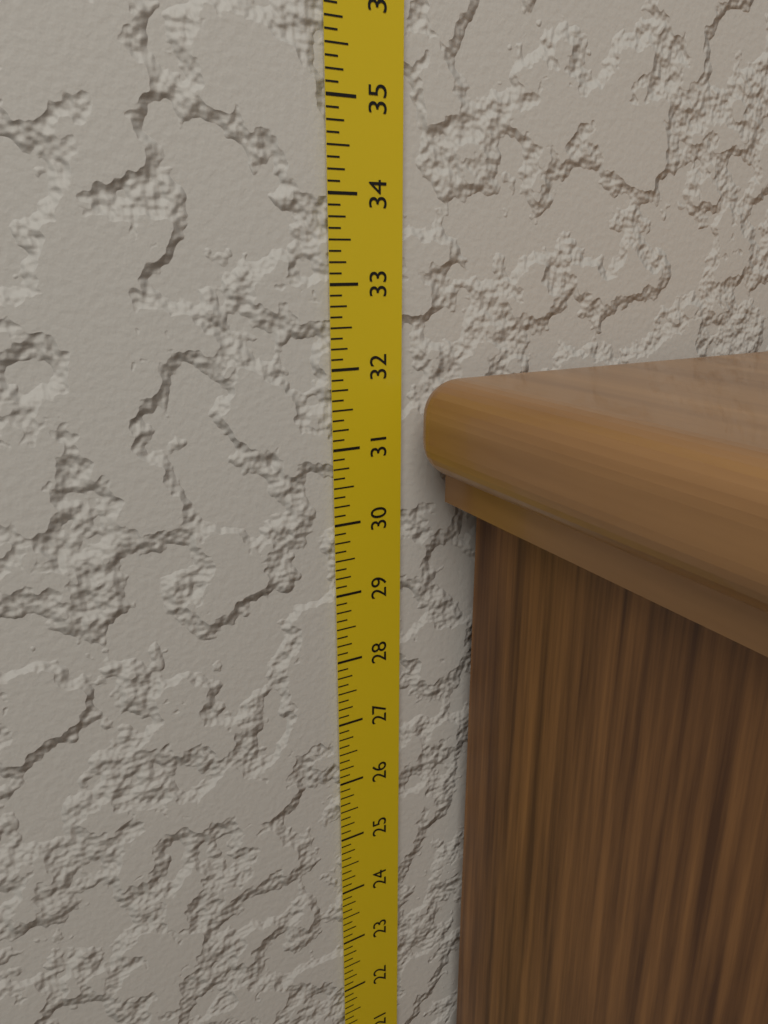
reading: 31.875 in
